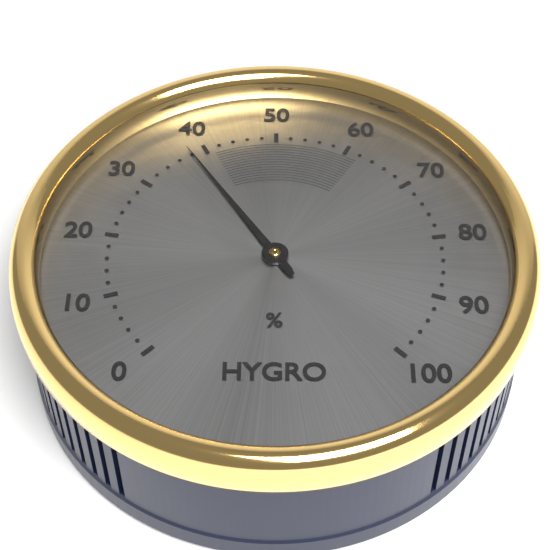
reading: 38 %
